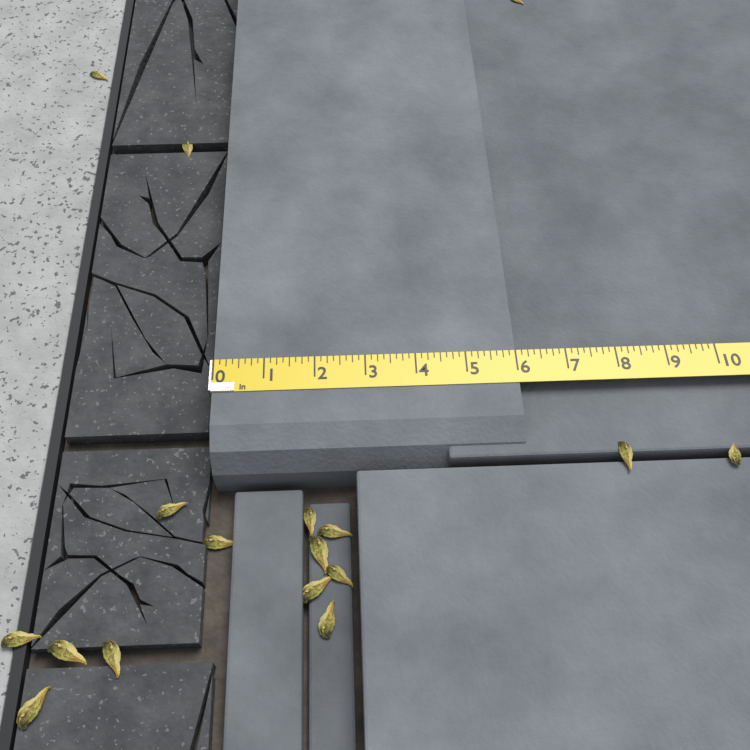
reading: 6.000 in
